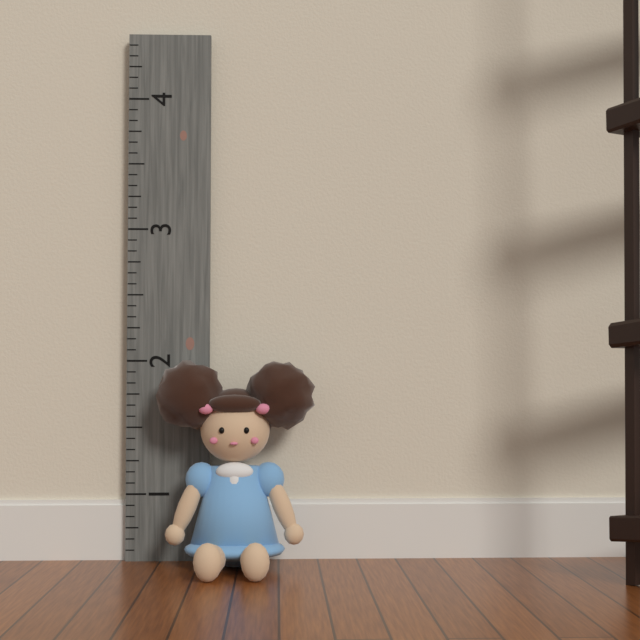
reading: 2.000000 (no unit)
